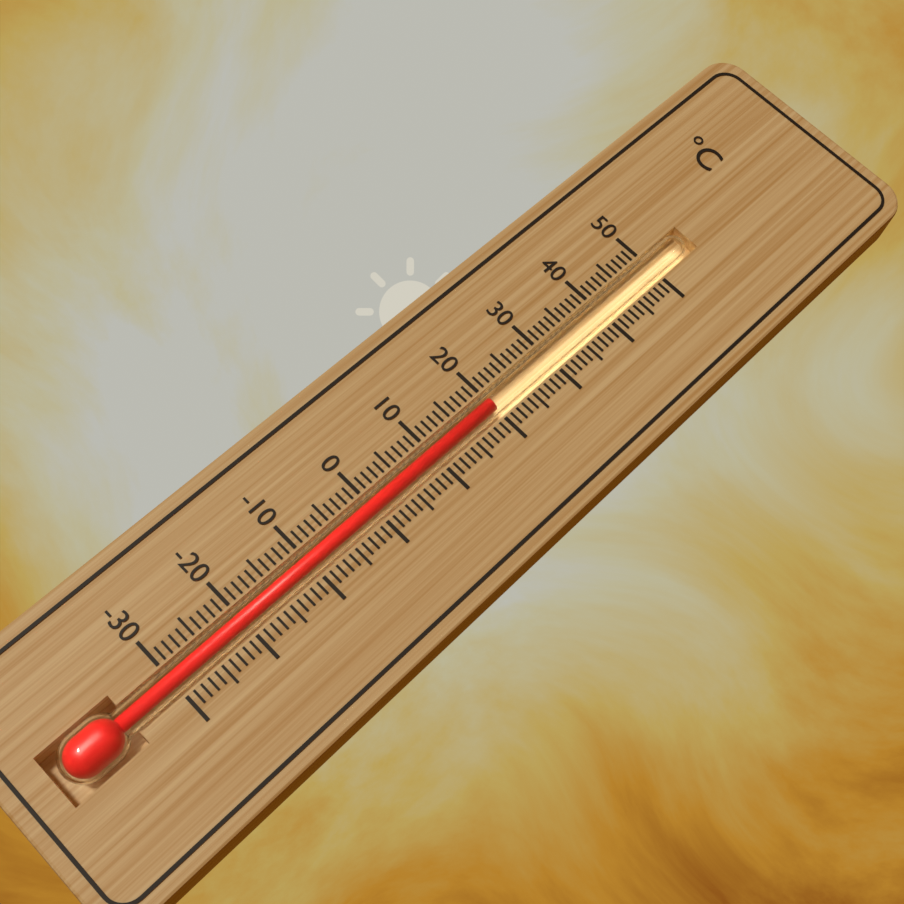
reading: 20 °C
